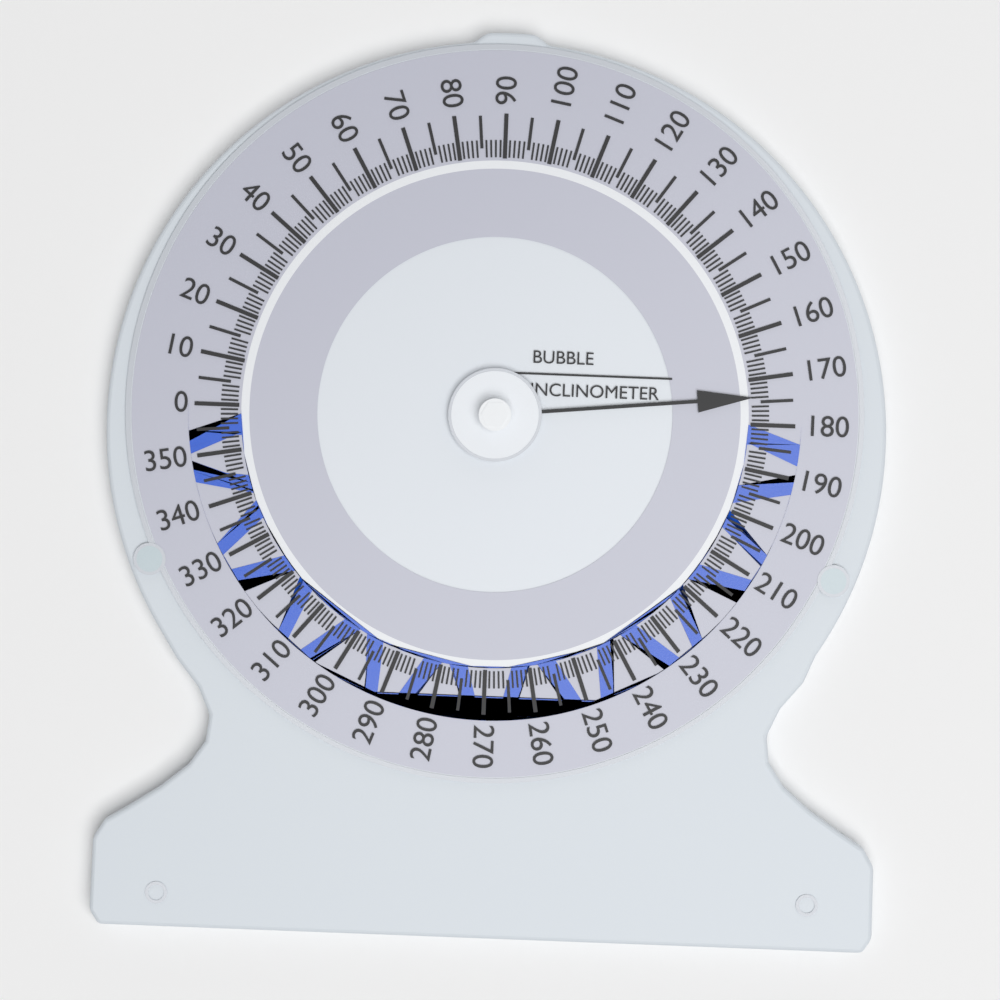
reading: 174 (no unit)
